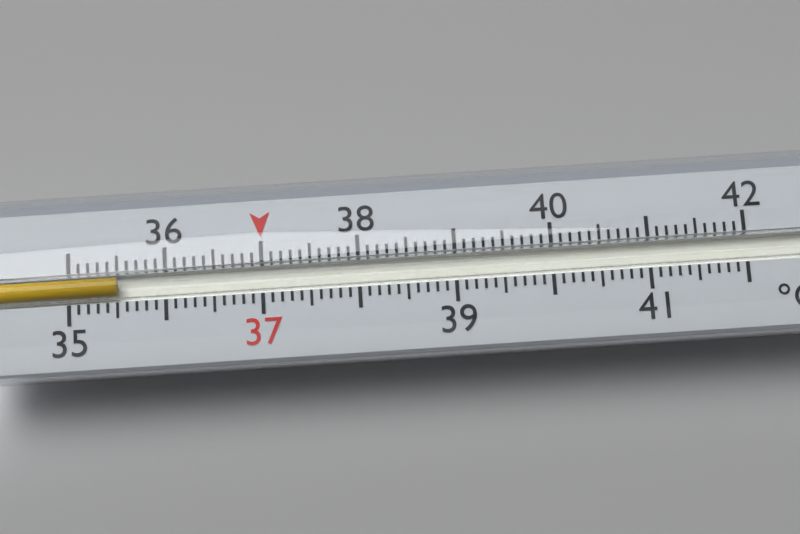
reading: 35.5 °C
